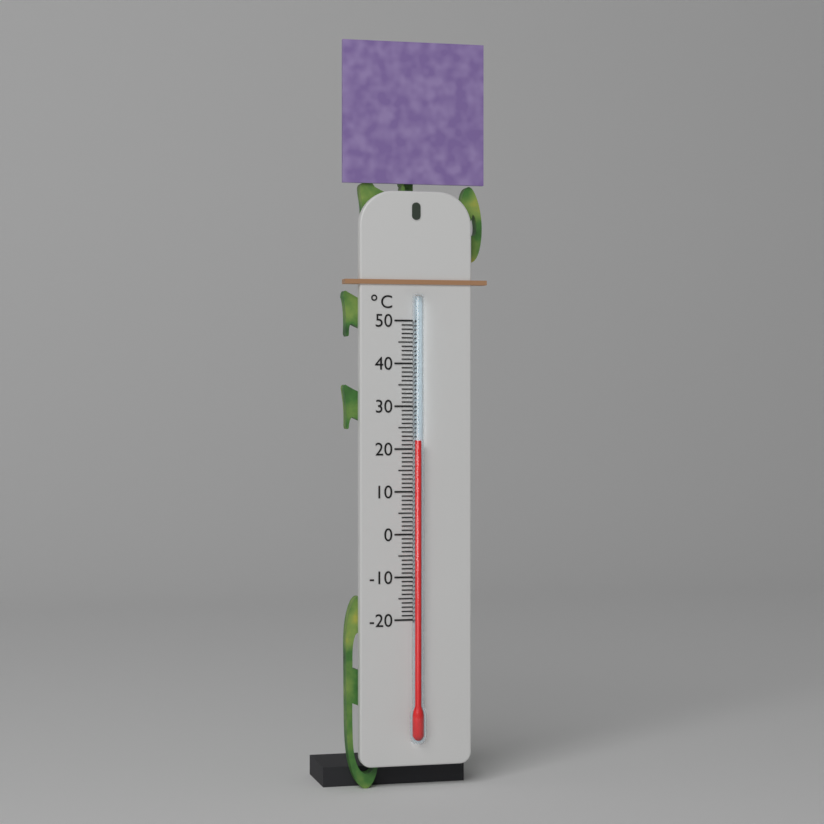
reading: 22 °C
